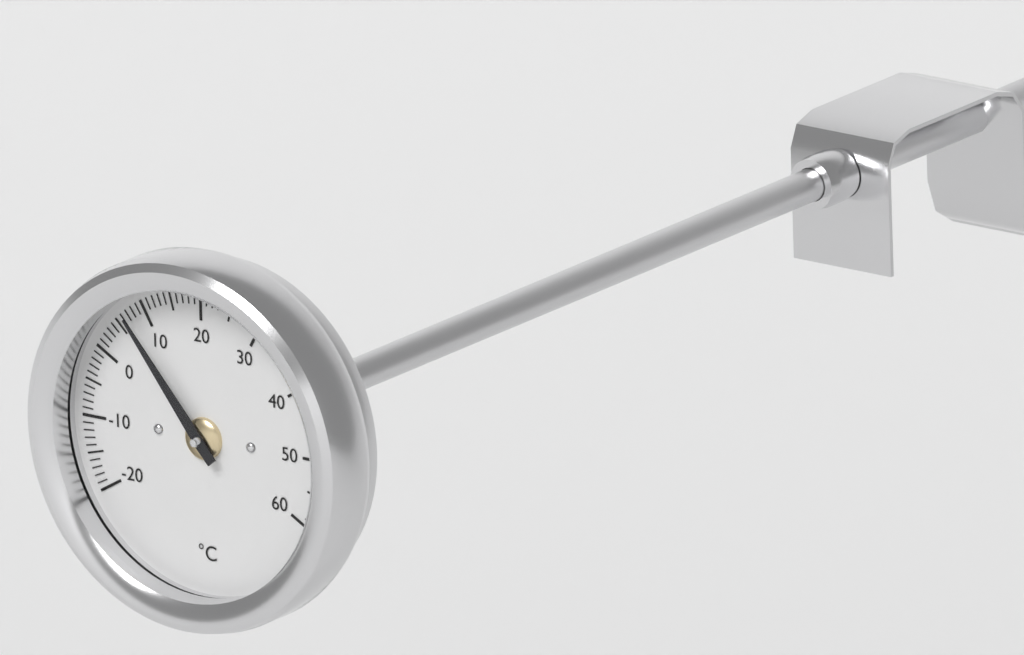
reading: 7 °C
